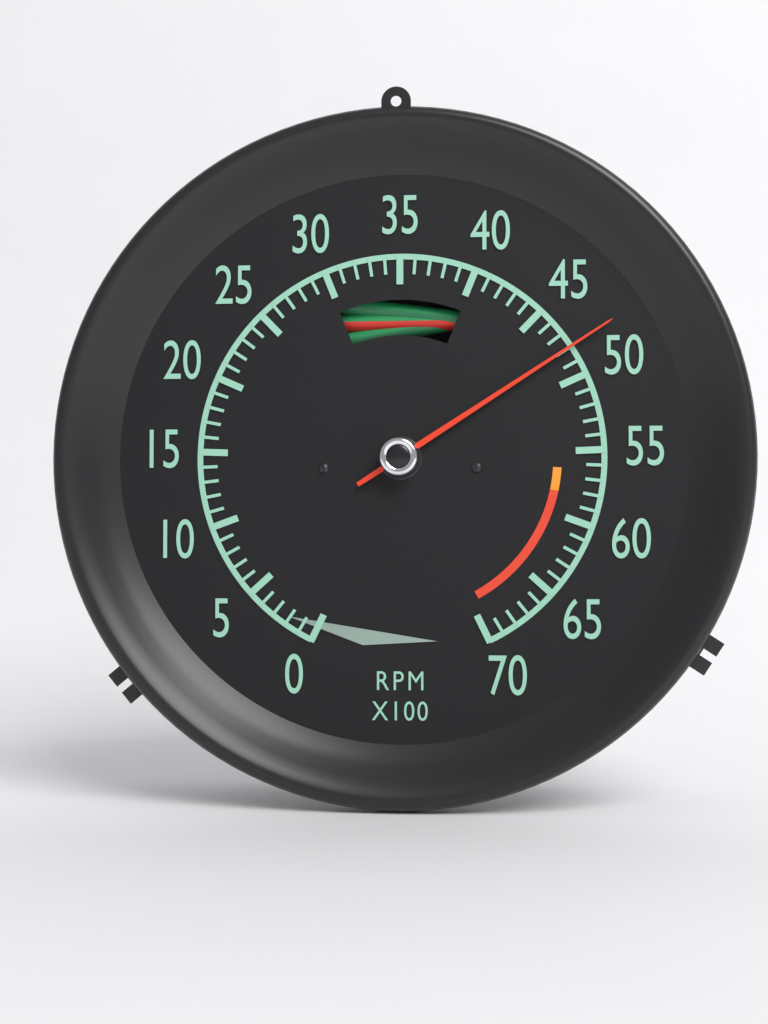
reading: 48 RPM x100
